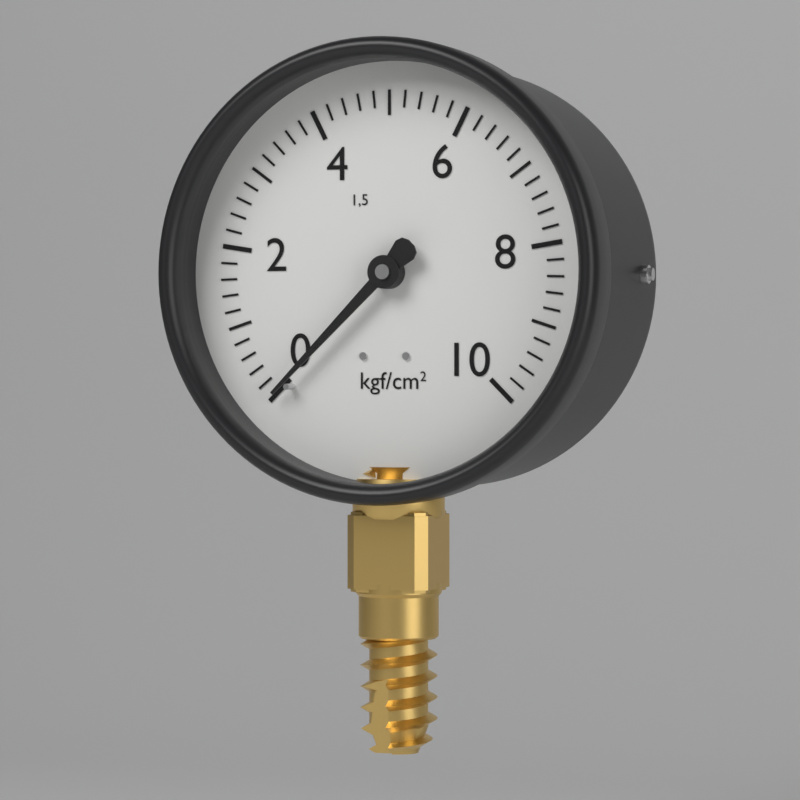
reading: 0.0 kgf/cm²
